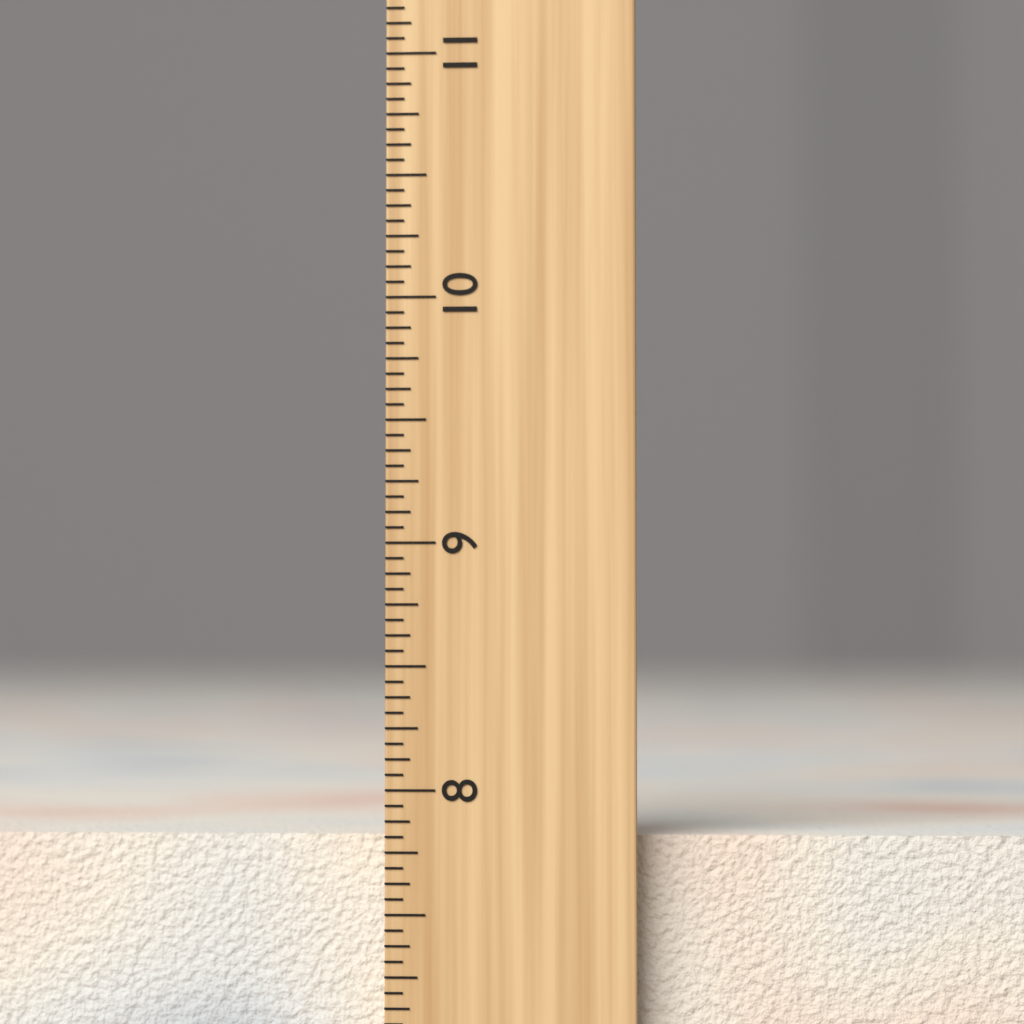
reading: 7.8125 inch
